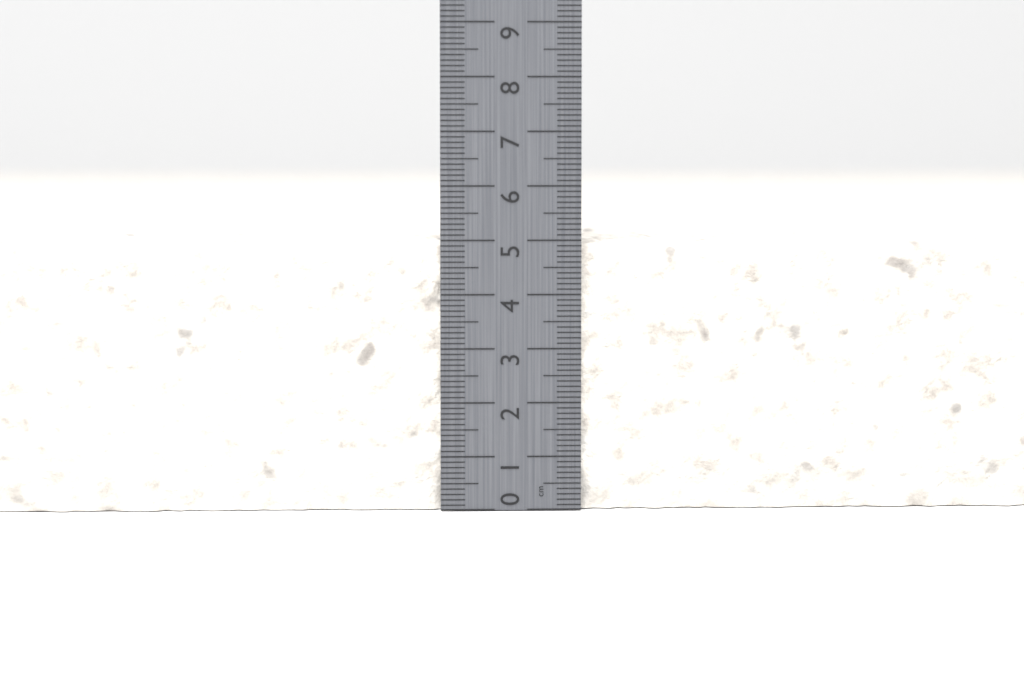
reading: 5.0 cm
